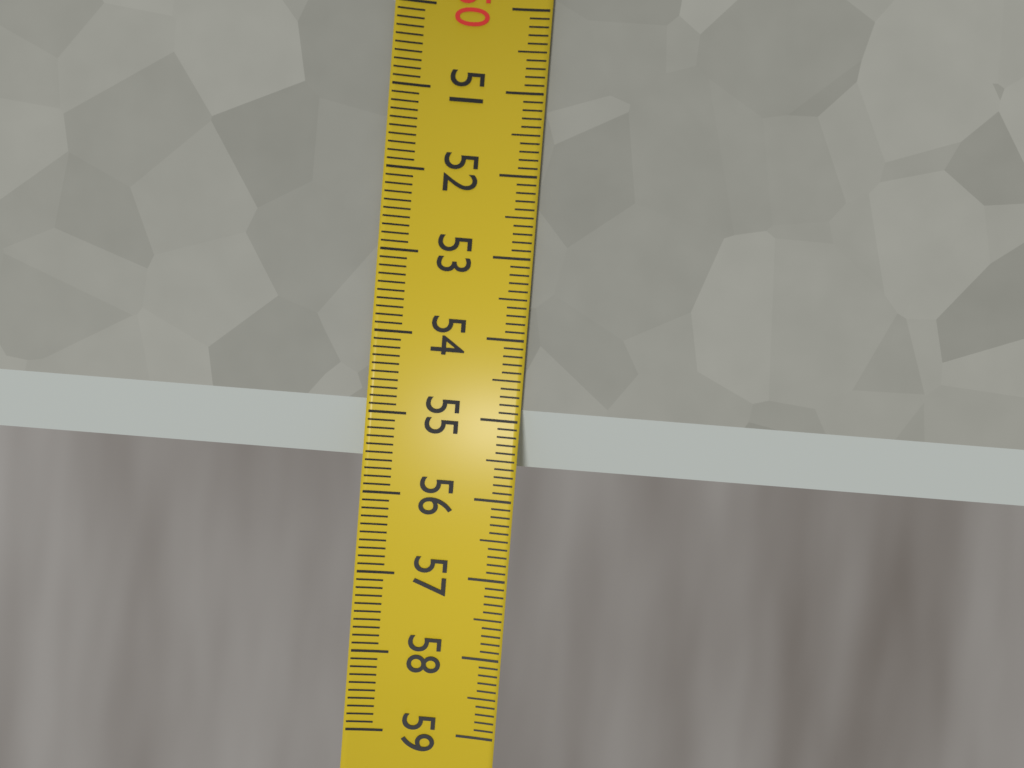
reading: 55.6 (no unit)
